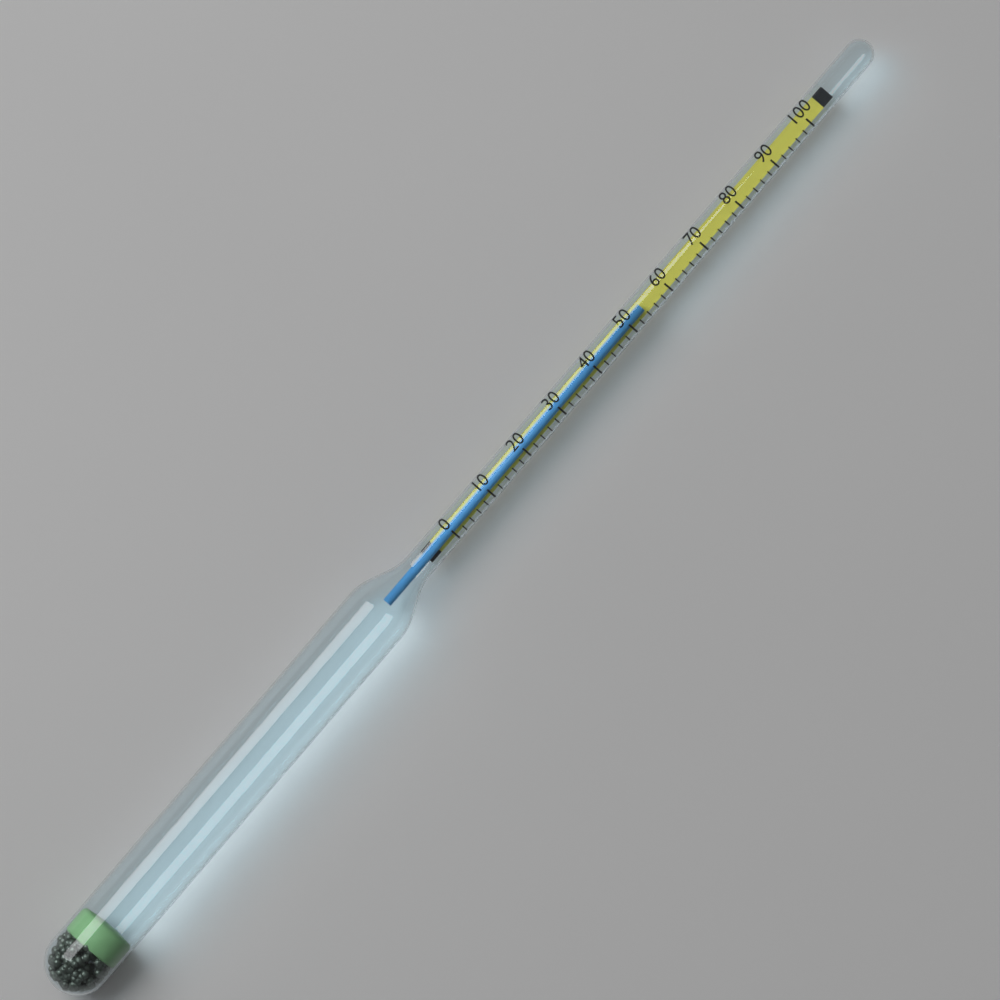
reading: 54 (no unit)
